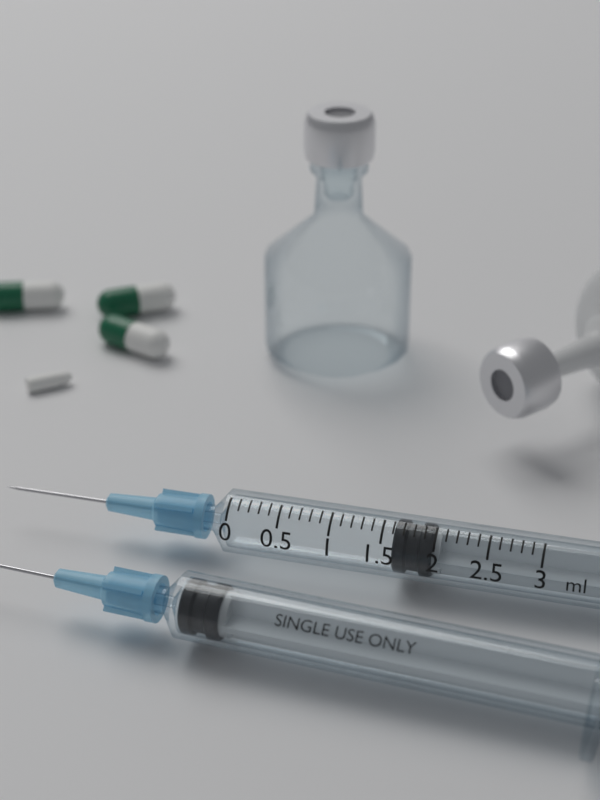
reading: 1.6 ml
